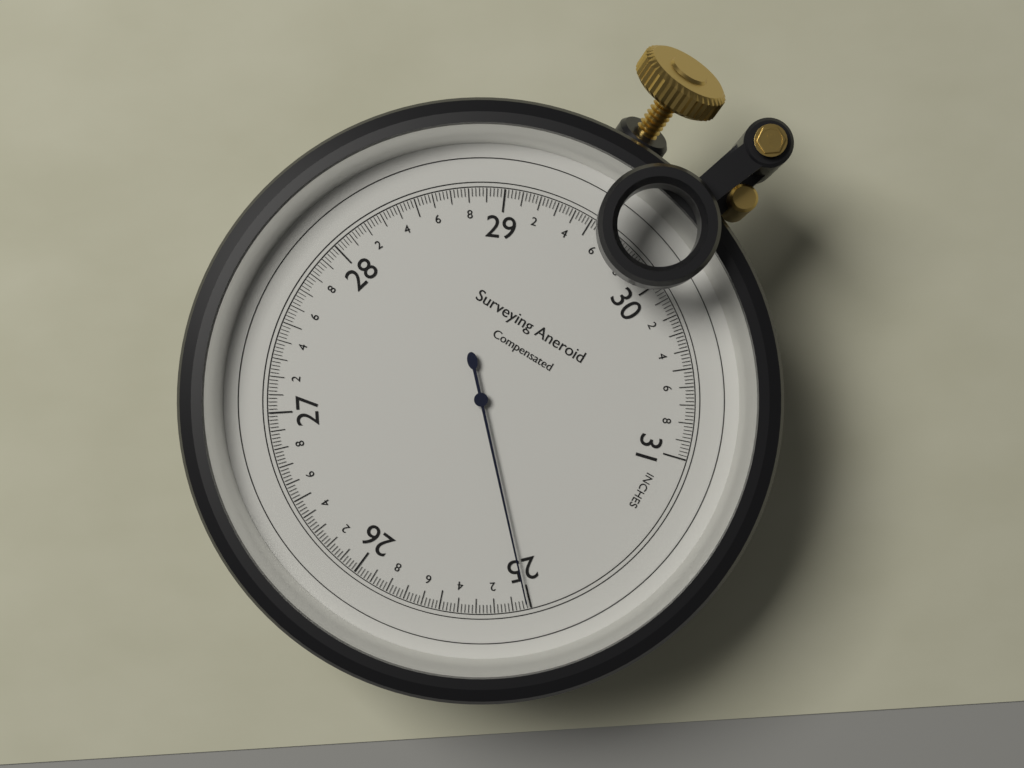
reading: 25.02 inches
